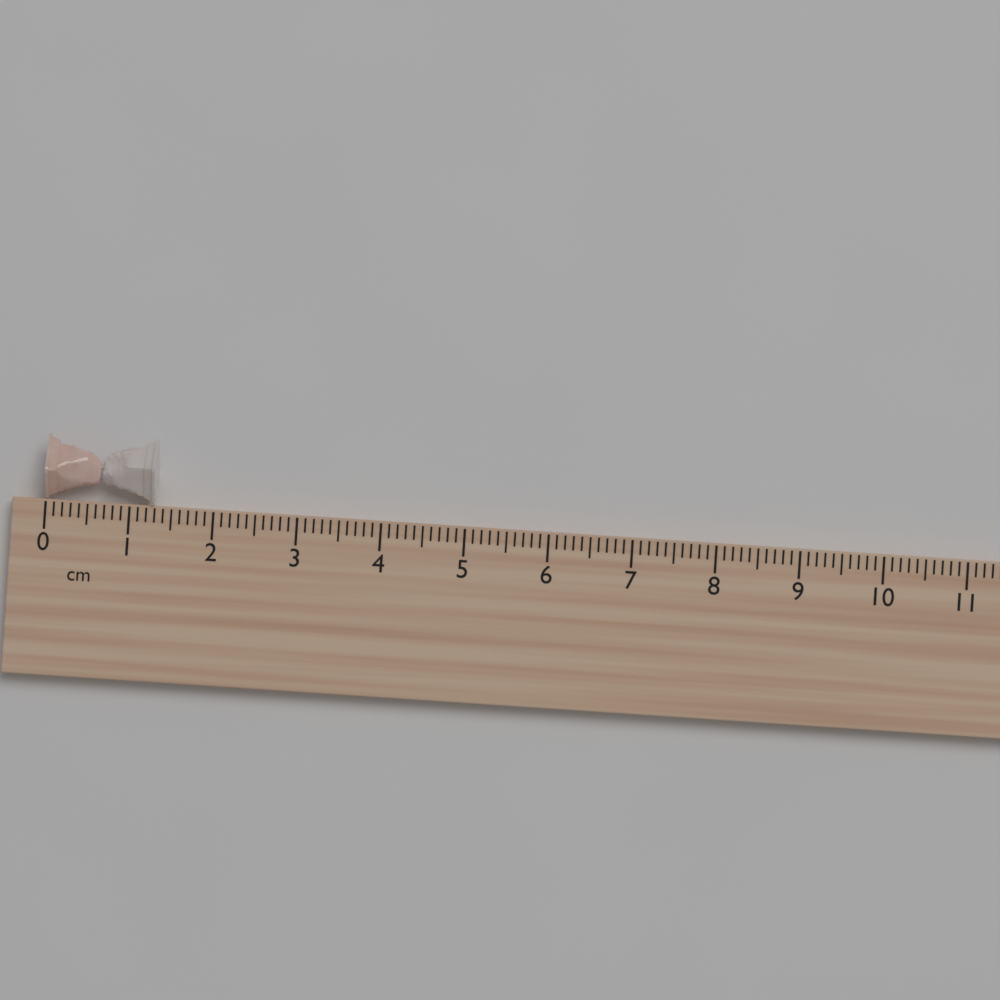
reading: 1.3 cm
